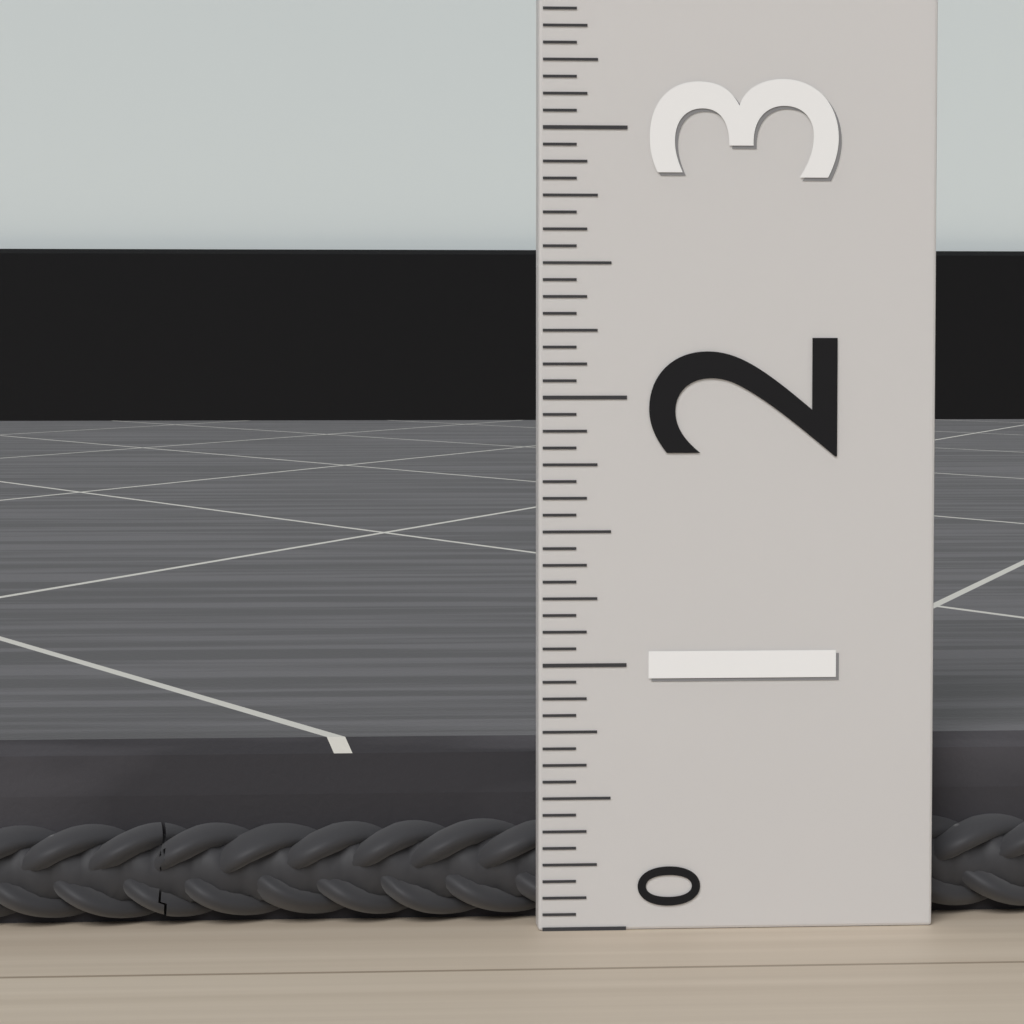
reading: 0.6875 (no unit)
